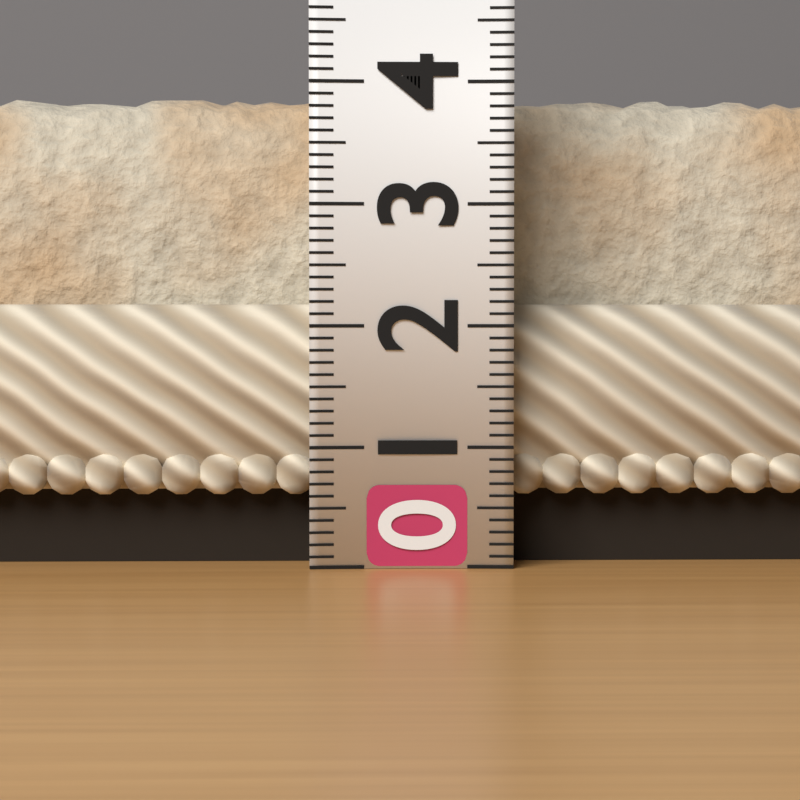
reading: 4.0 (no unit)
